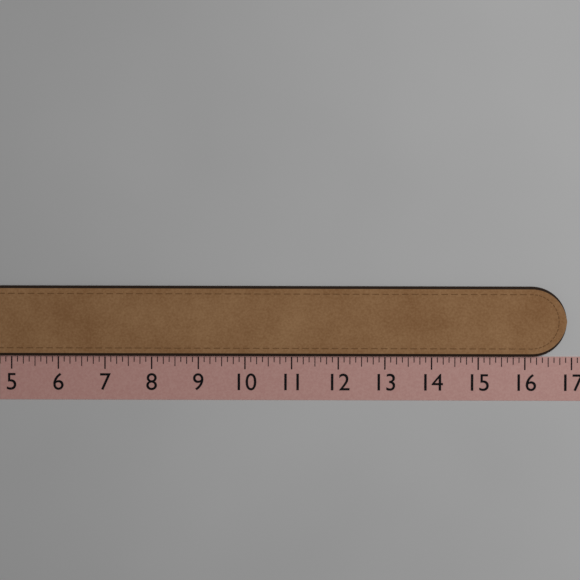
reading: 16.875 (no unit)
